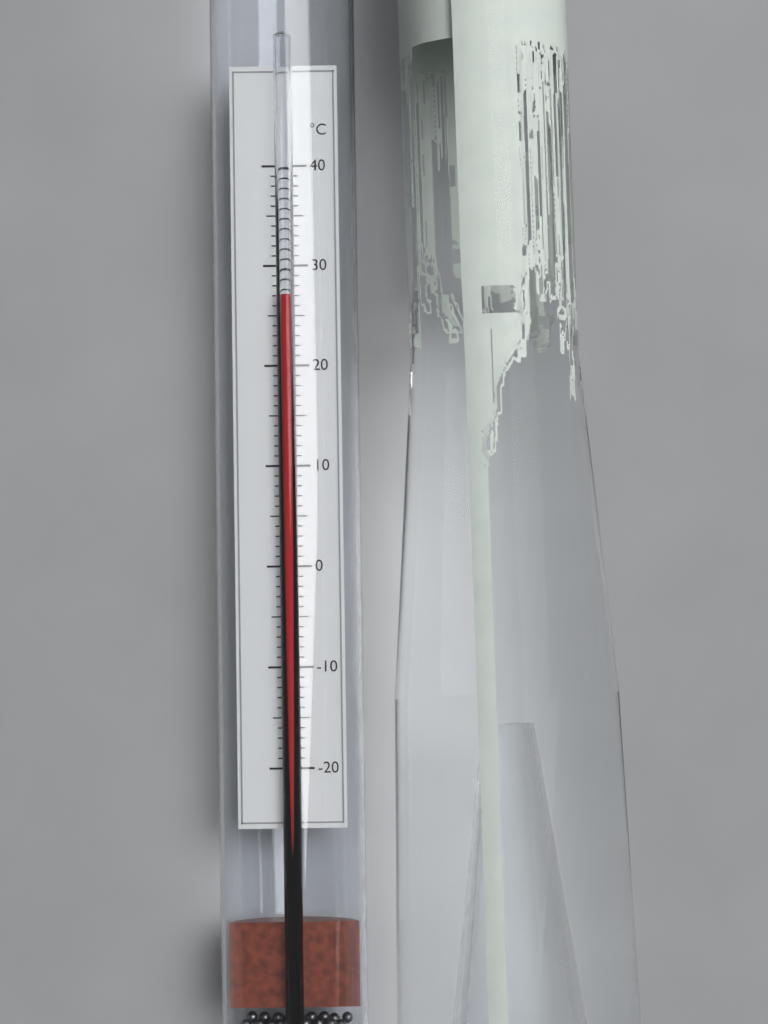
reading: 27 °C
